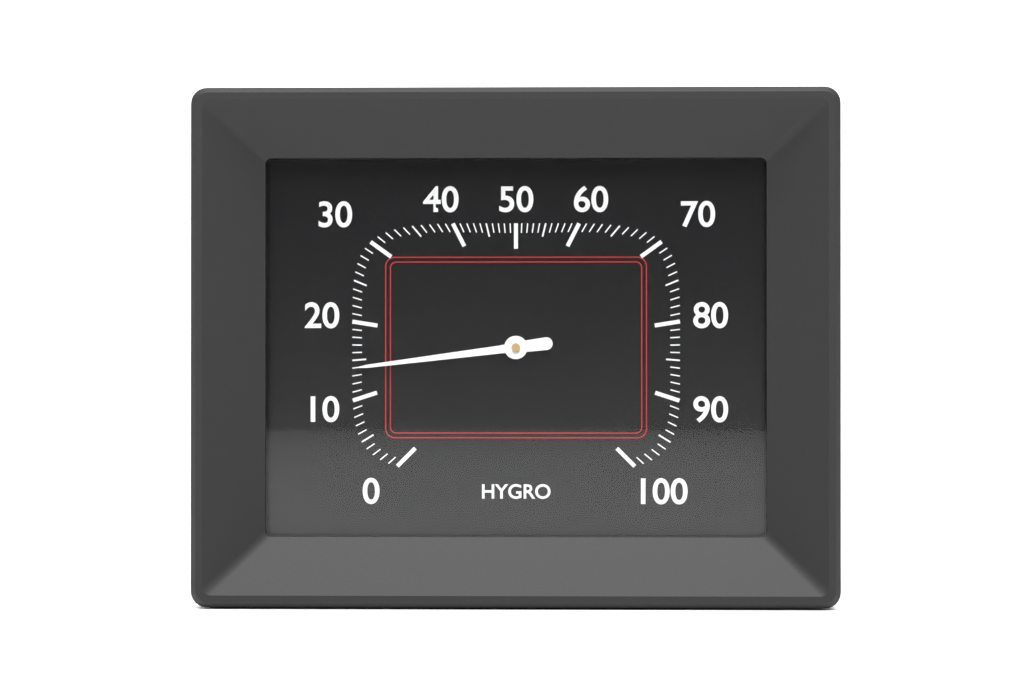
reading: 14 %
